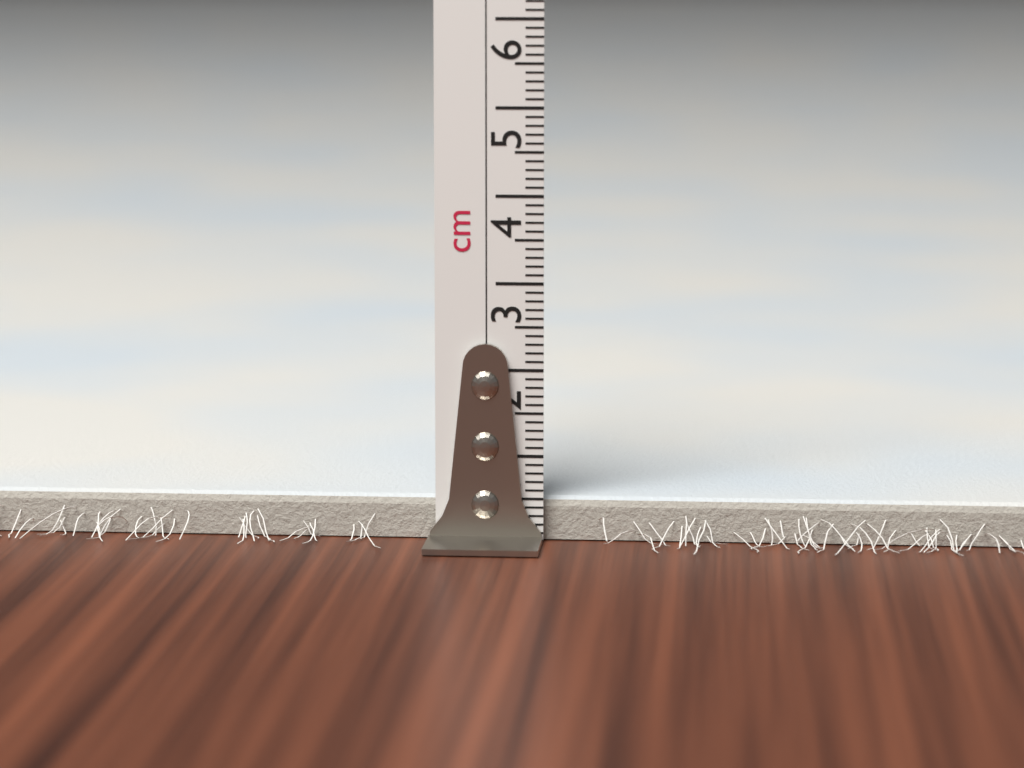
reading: 0.5 cm
